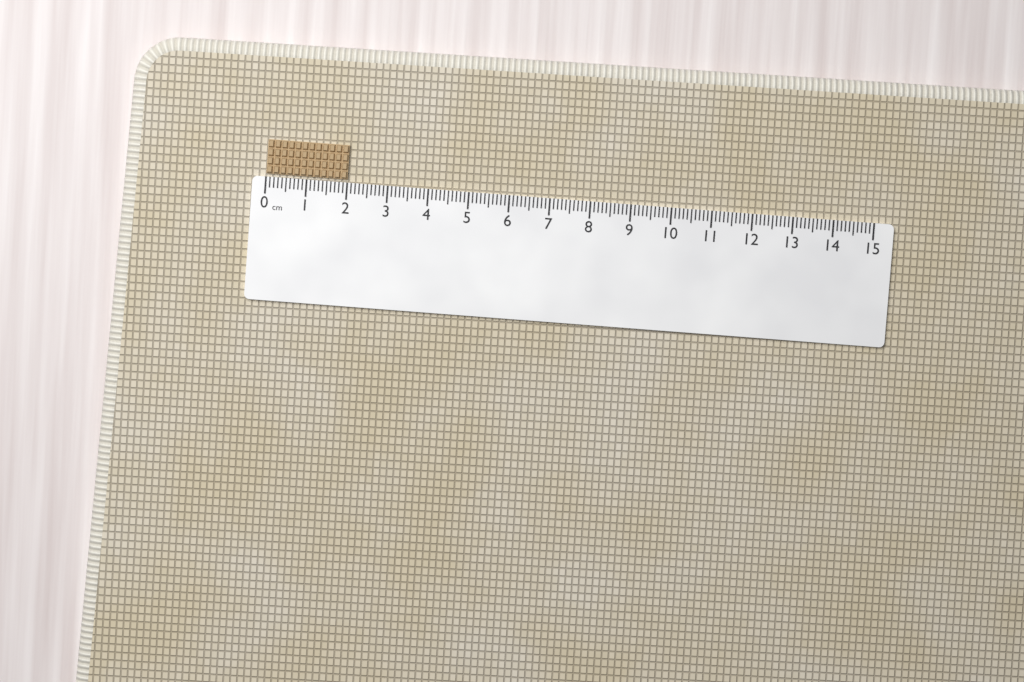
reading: 2.0 cm
